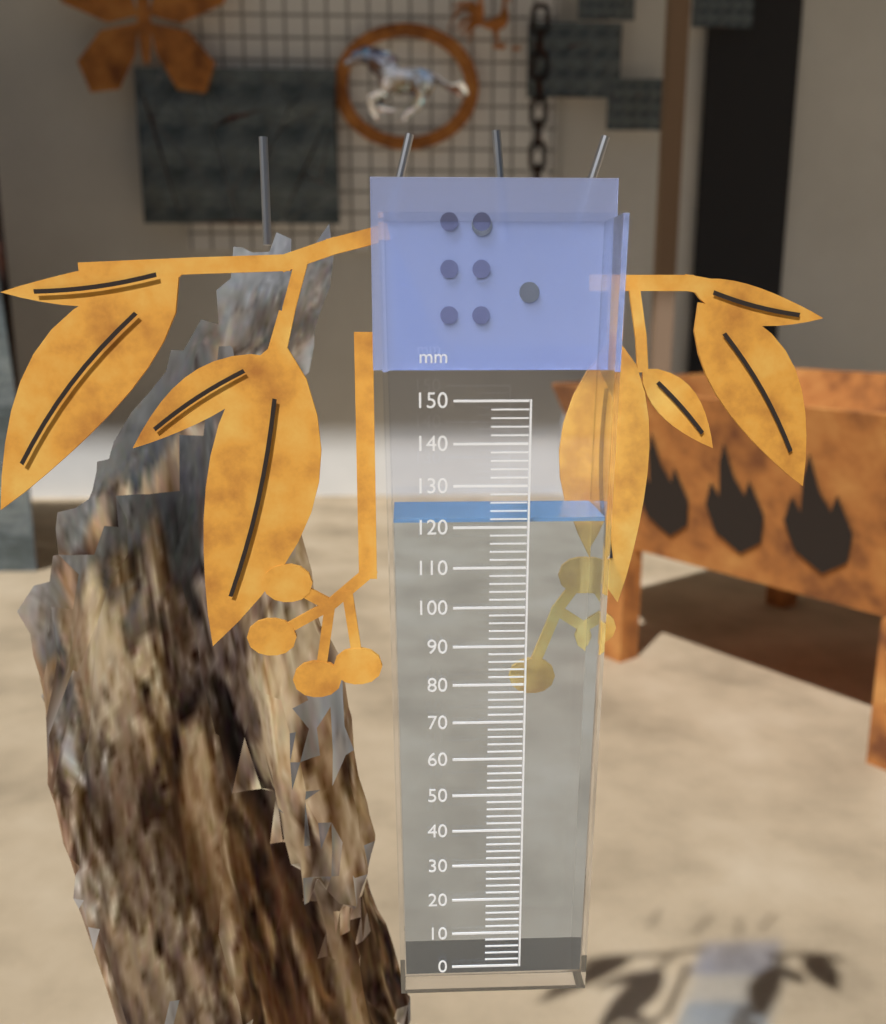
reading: 122 mm
